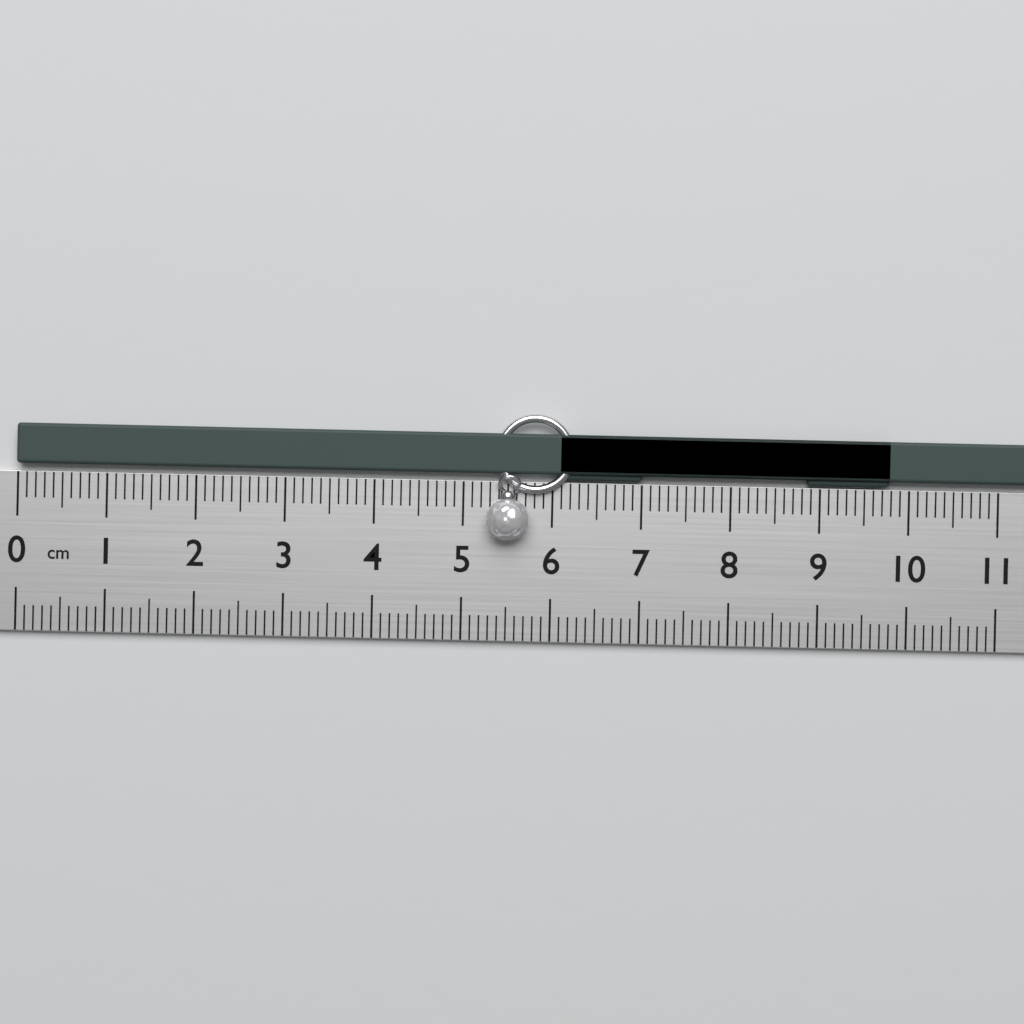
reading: 9.8 cm
